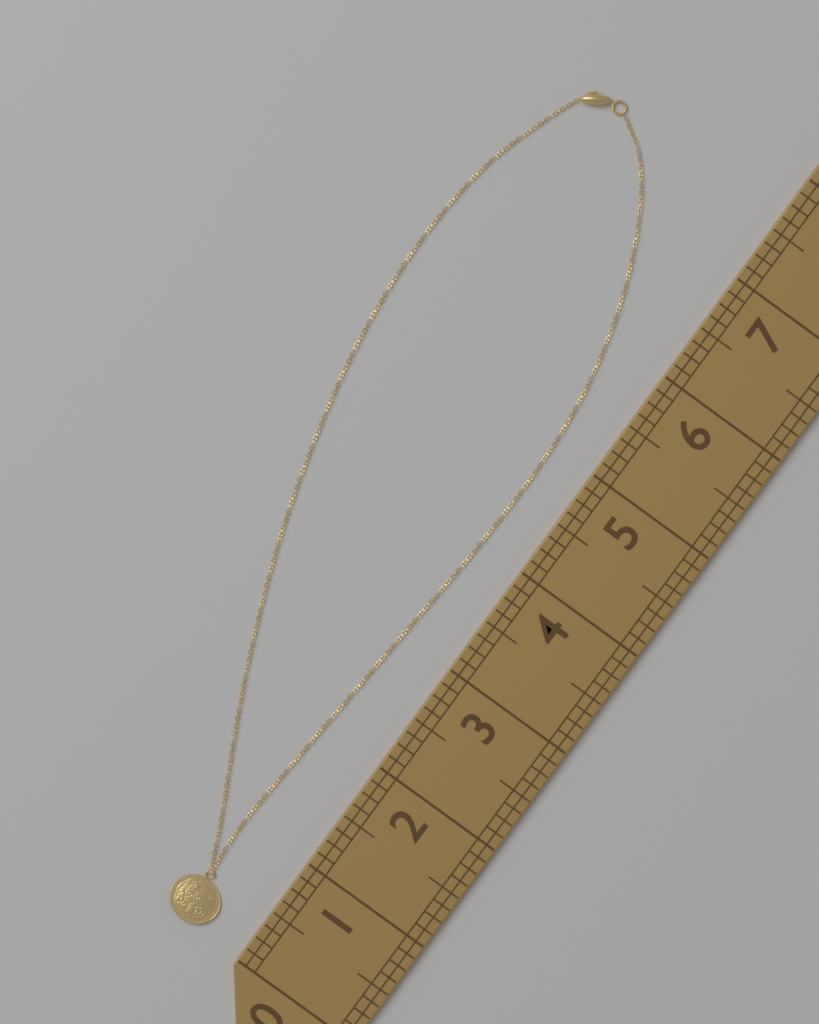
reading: 7.625 (no unit)
